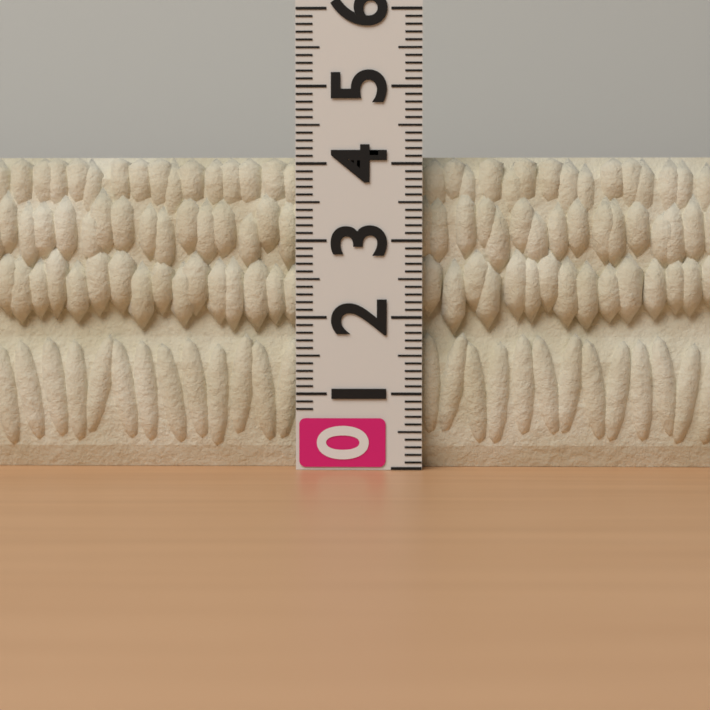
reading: 4.1 (no unit)
